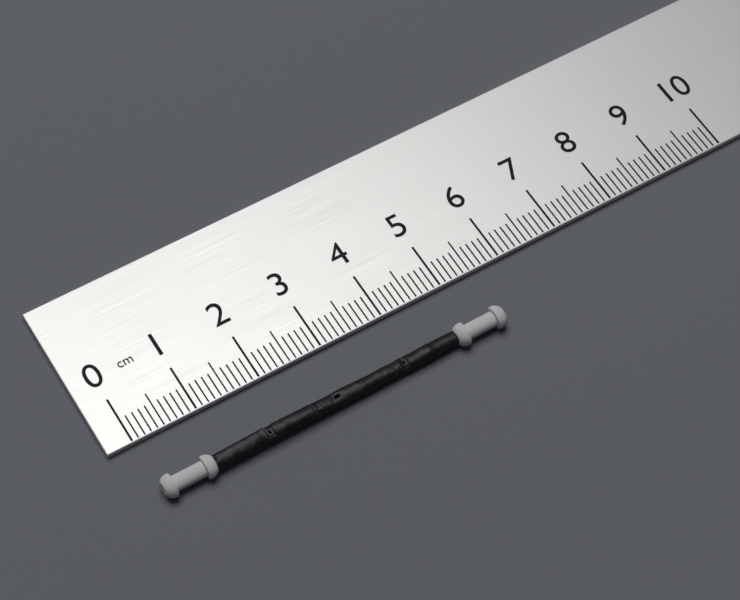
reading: 5.5 cm
